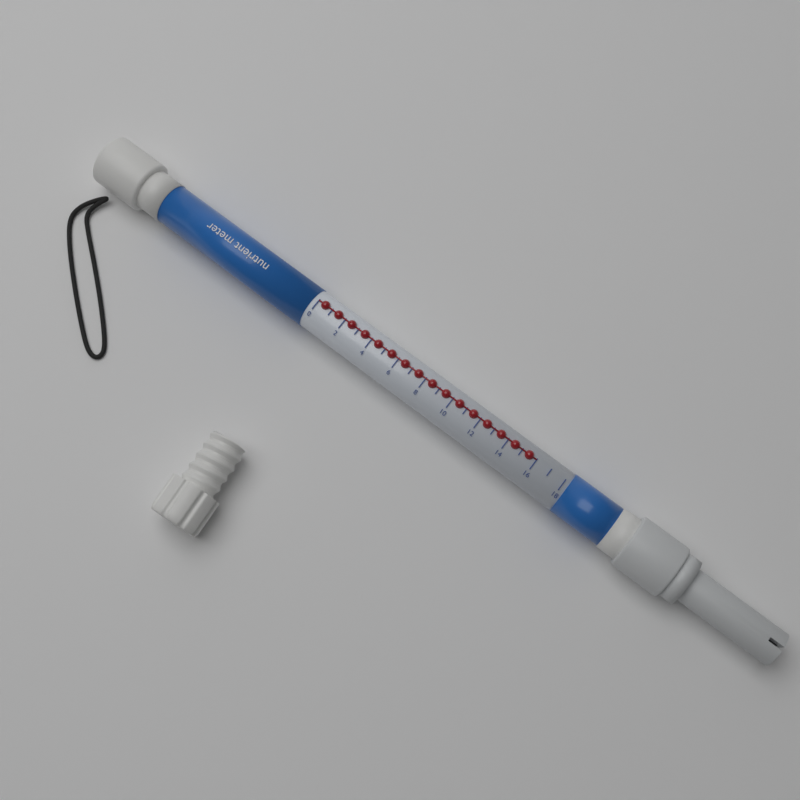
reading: 16 (no unit)
